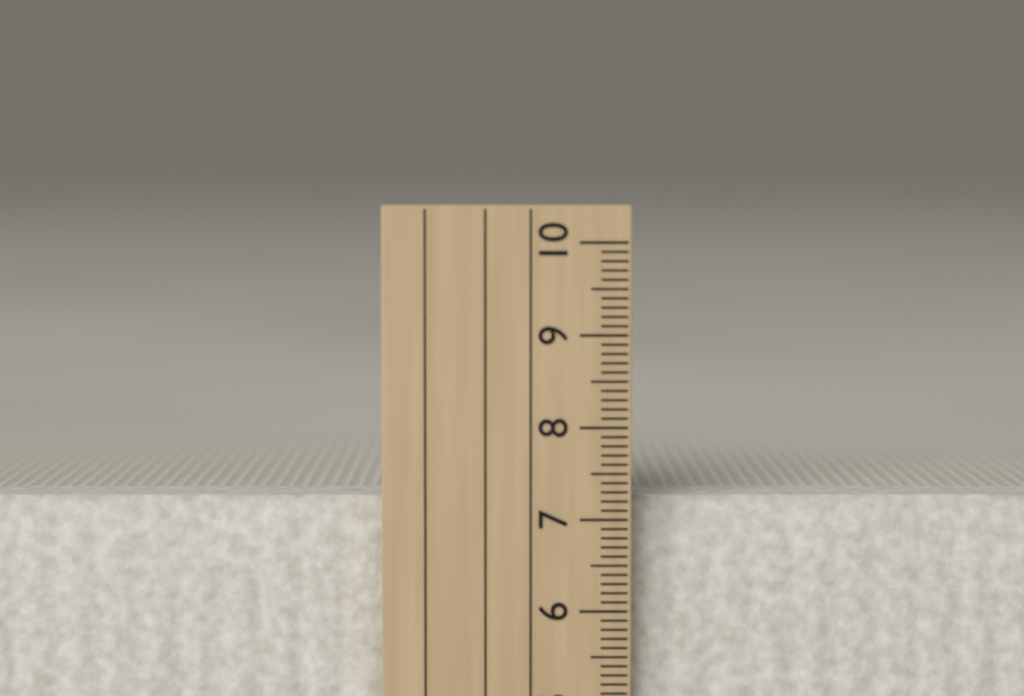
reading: 7.2 cm
